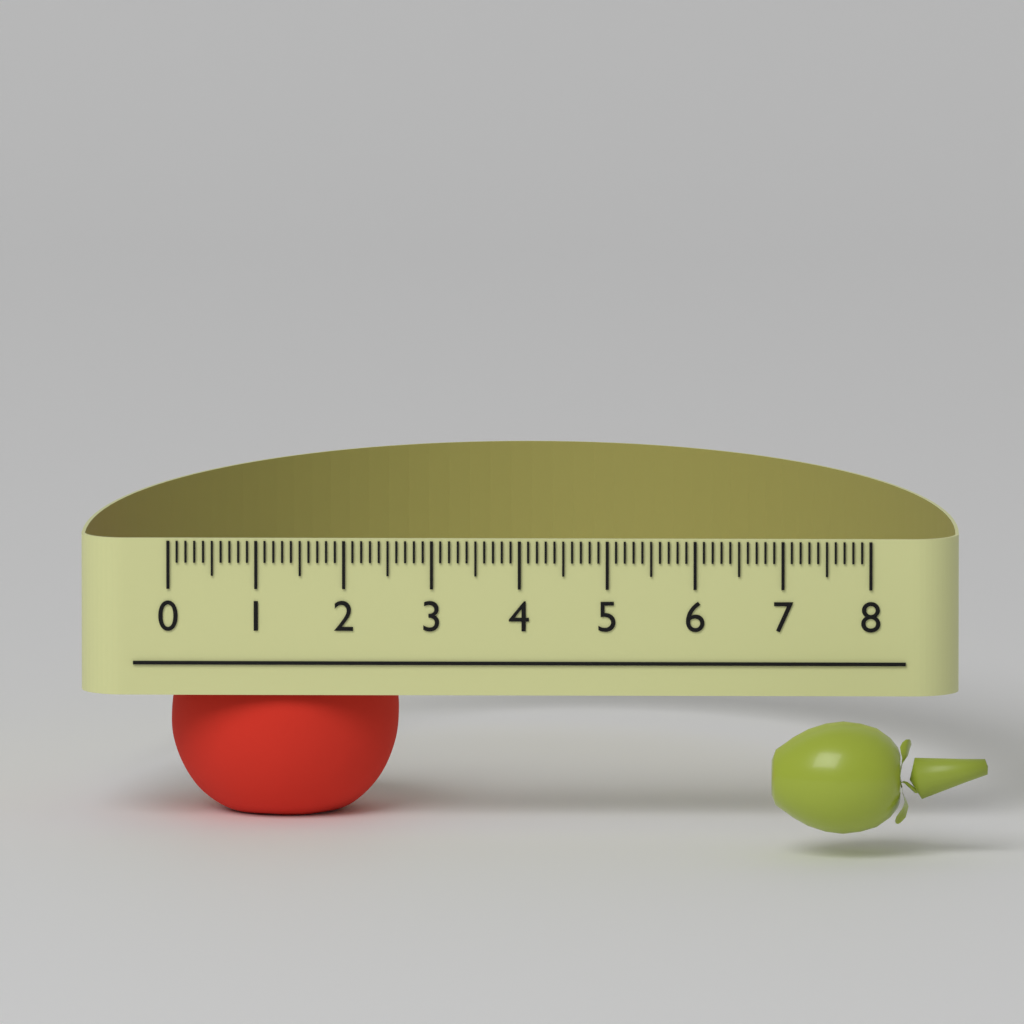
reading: 2.6 (no unit)
